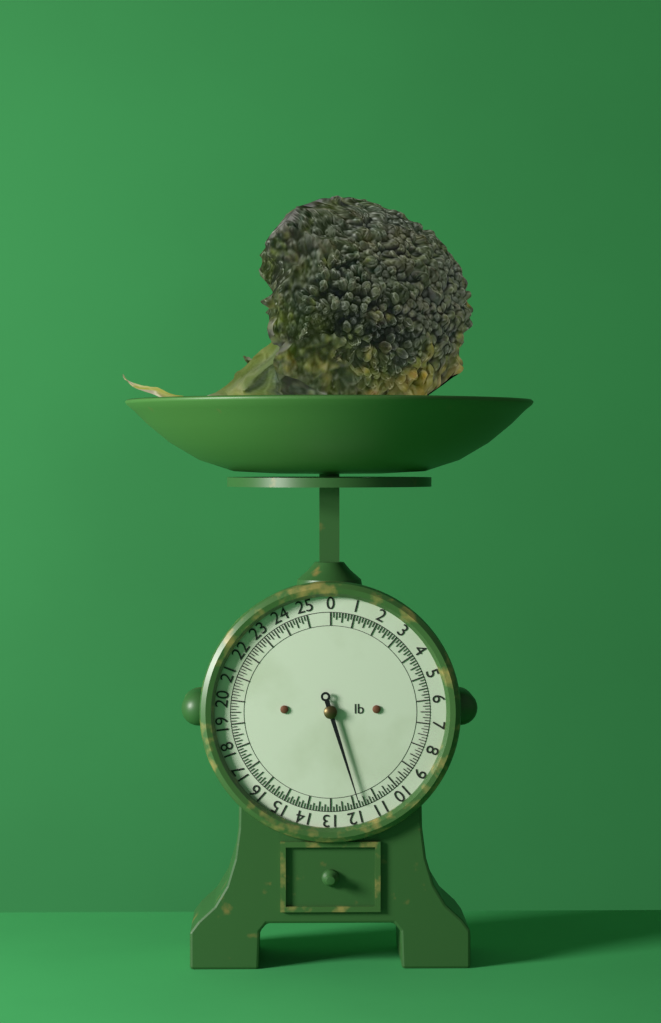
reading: 11.750 lb
